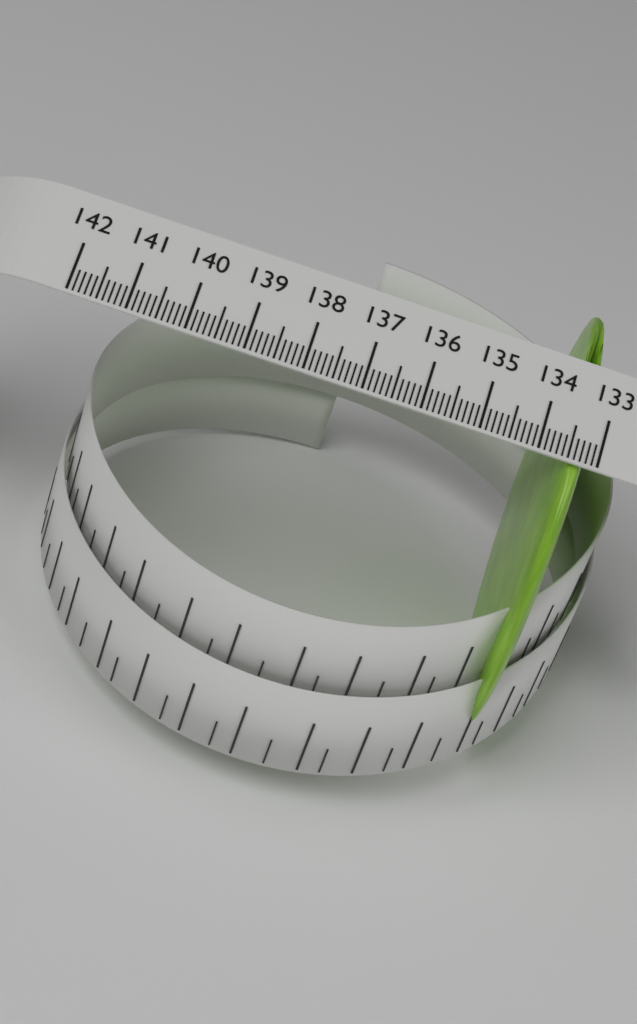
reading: 133.7 (no unit)
